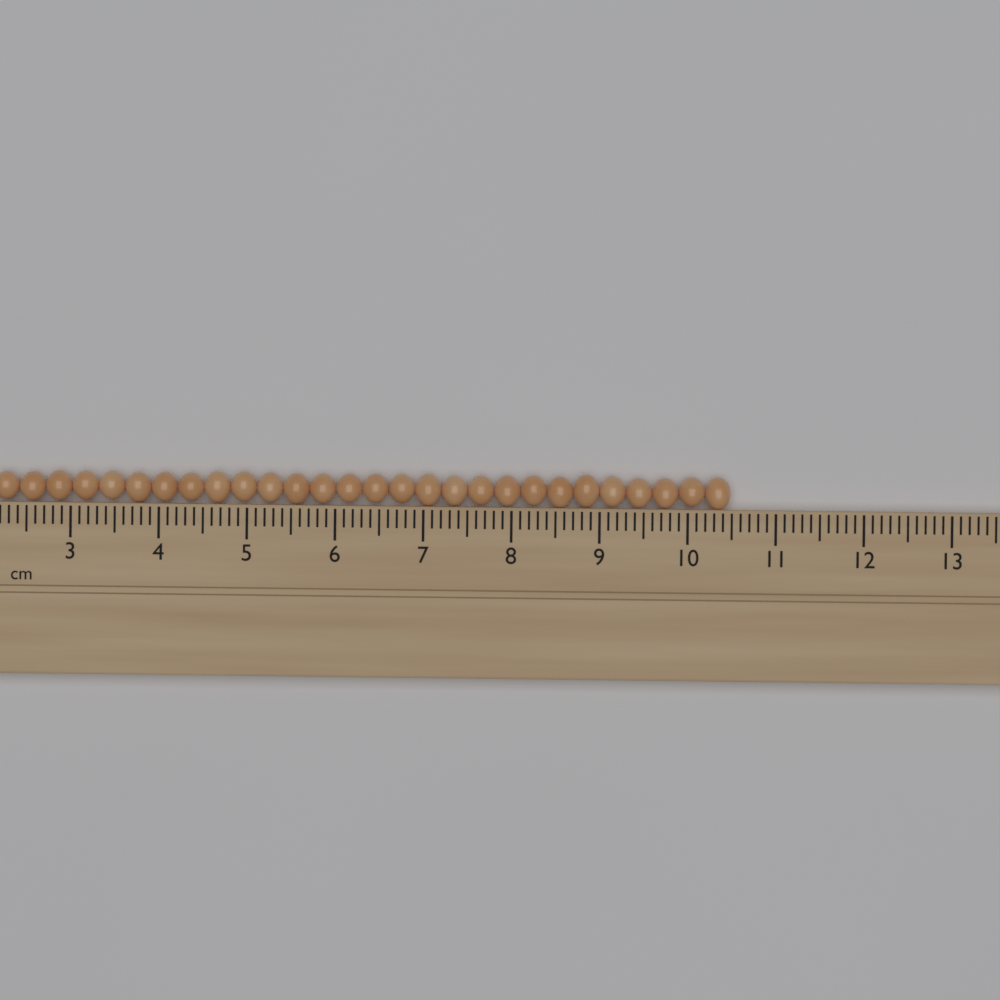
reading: 10.5 cm
